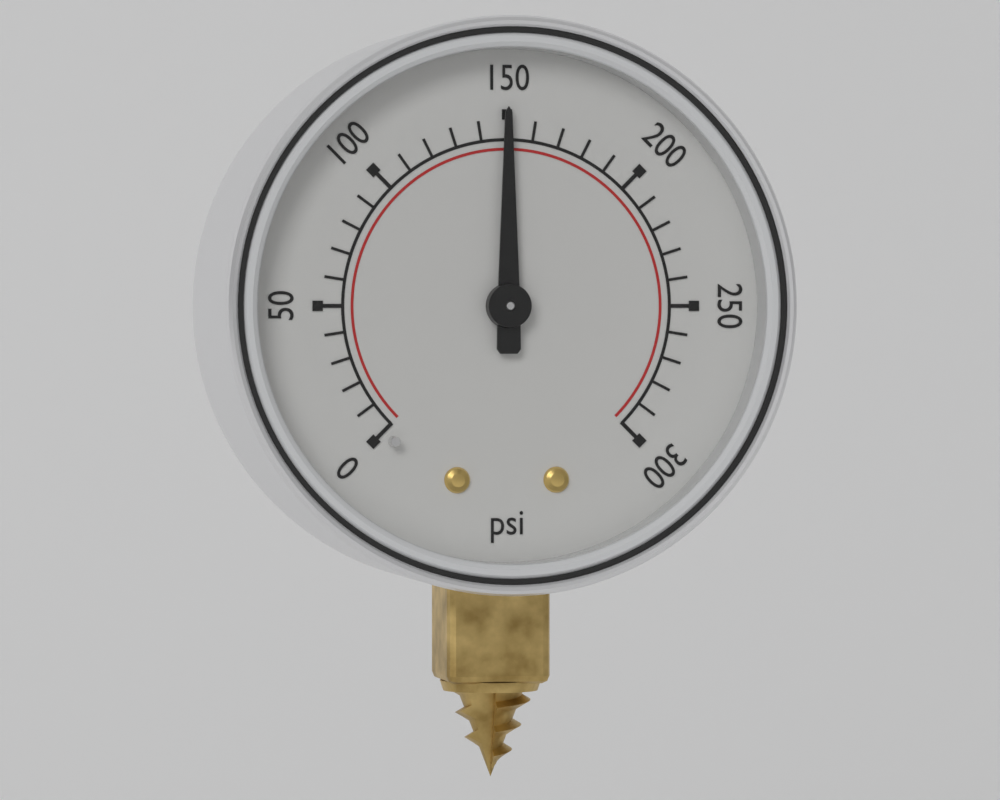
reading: 150 psi
